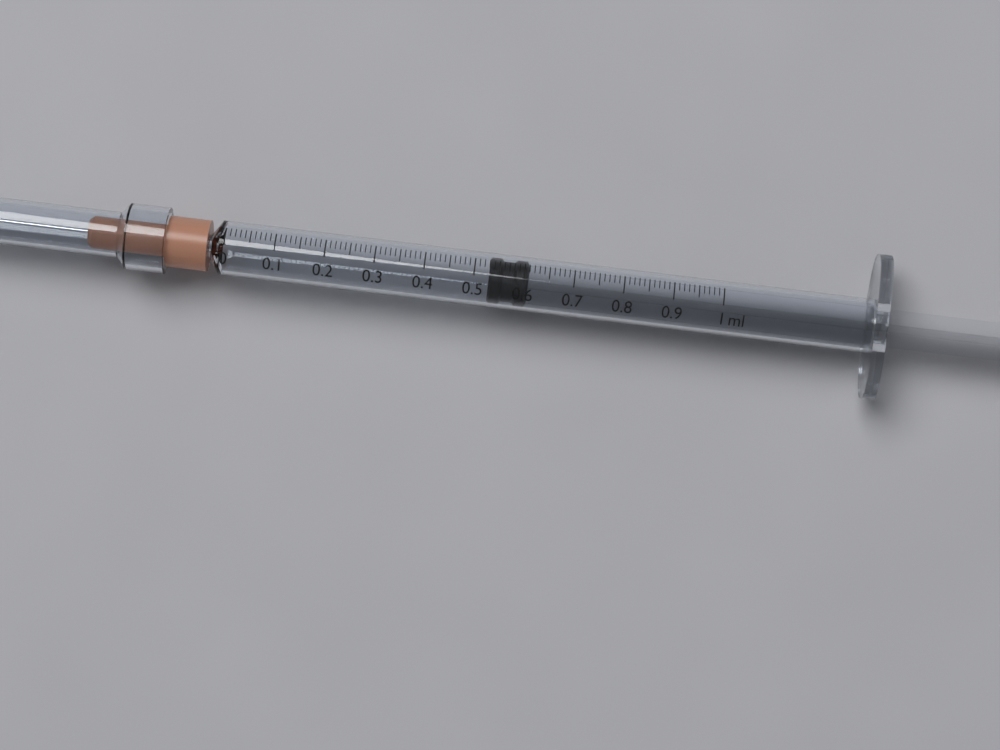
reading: 0.53 ml
